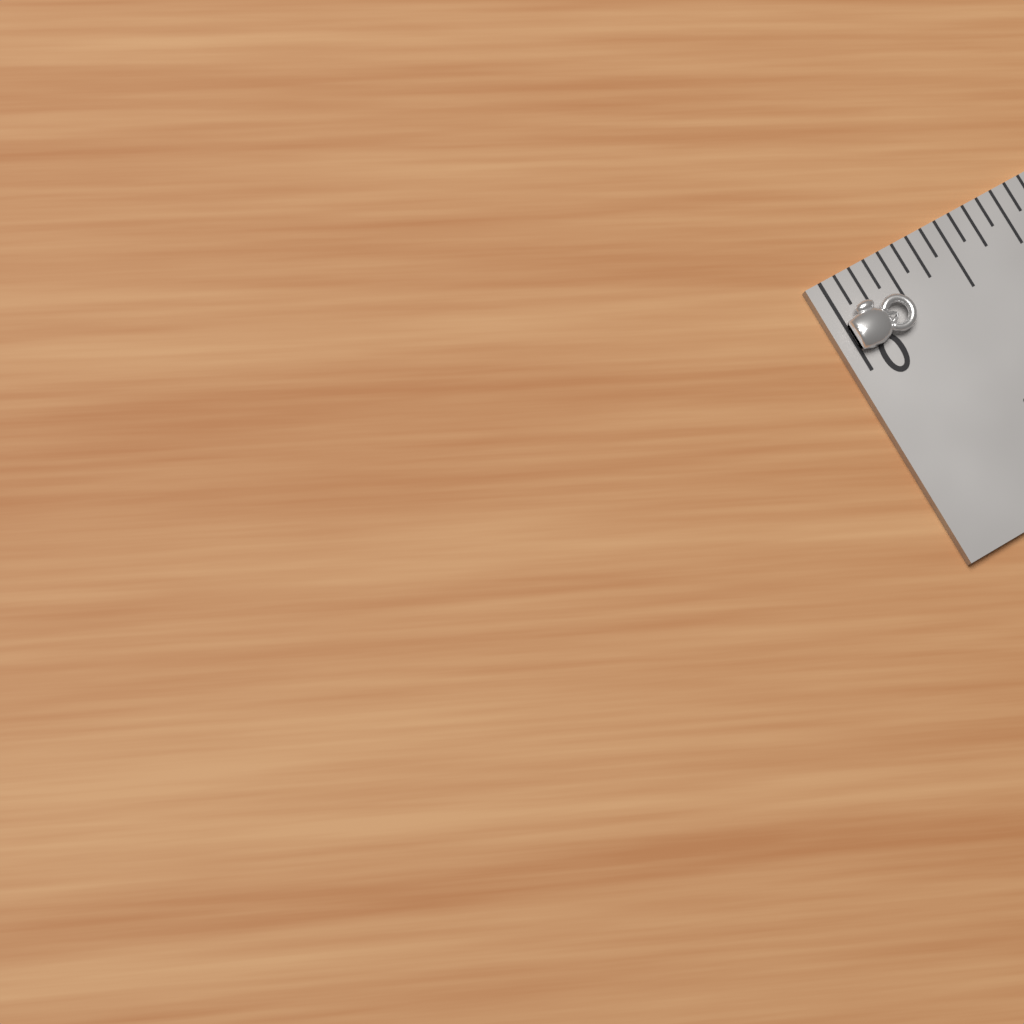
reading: 0.2500 in
